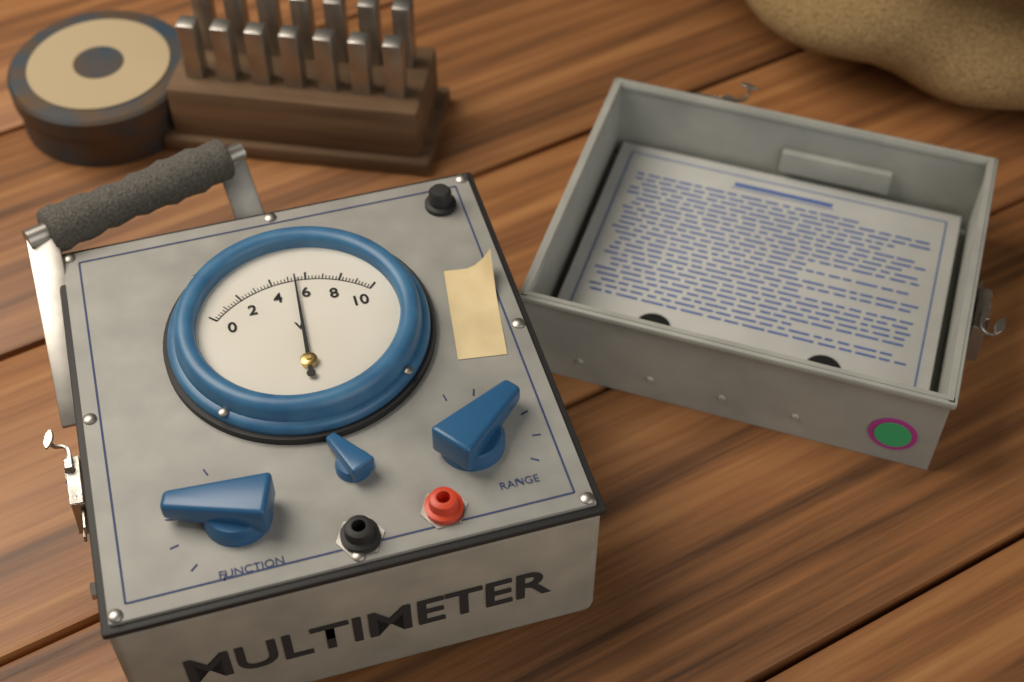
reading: 5.4 V
